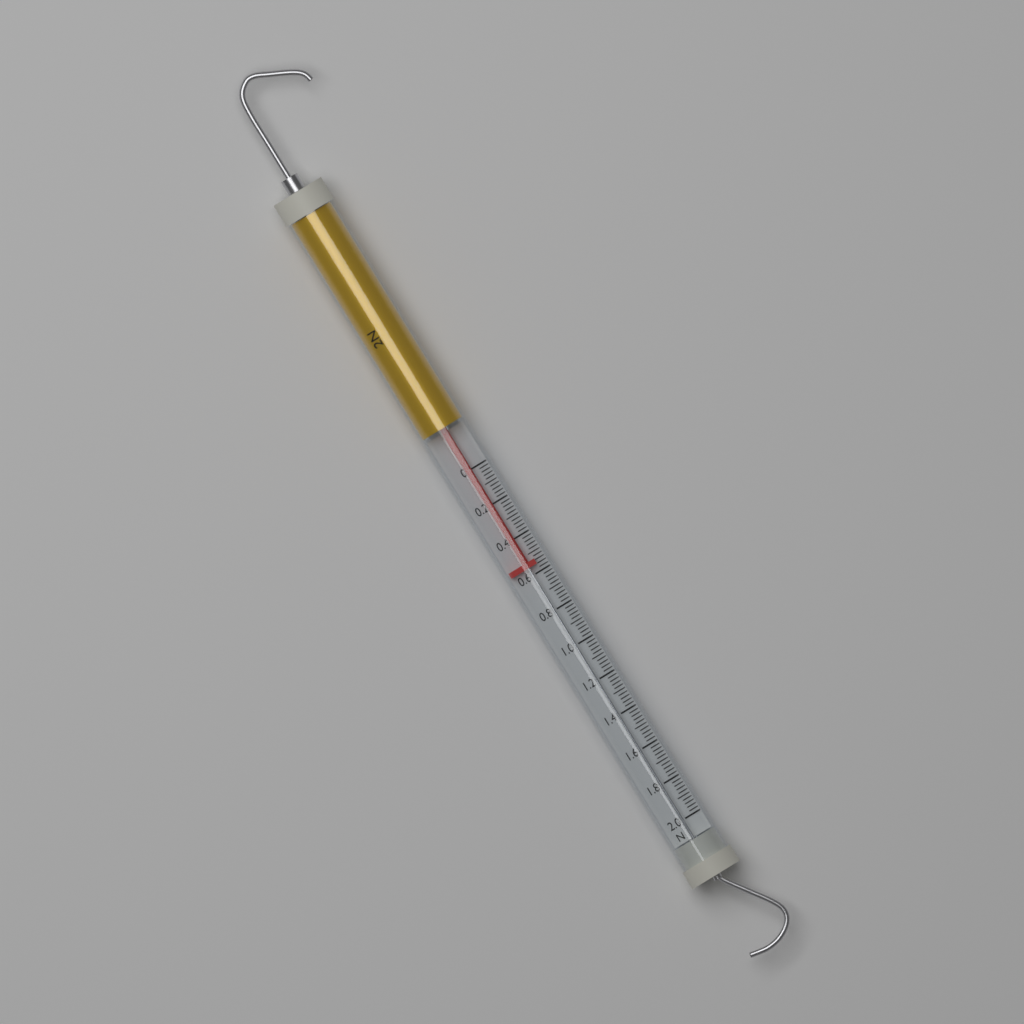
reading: 0.56 N
